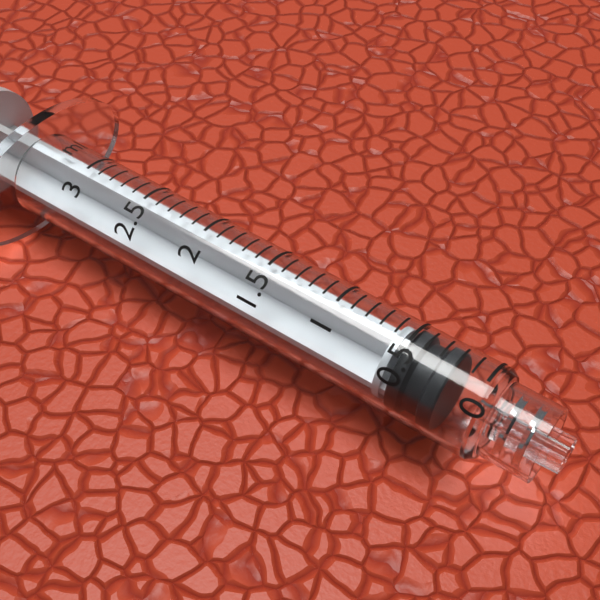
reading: 0.2 ml
